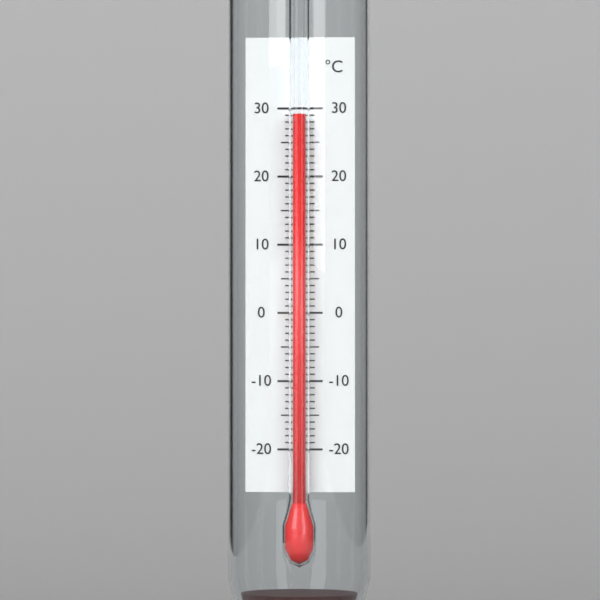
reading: 29 °C
